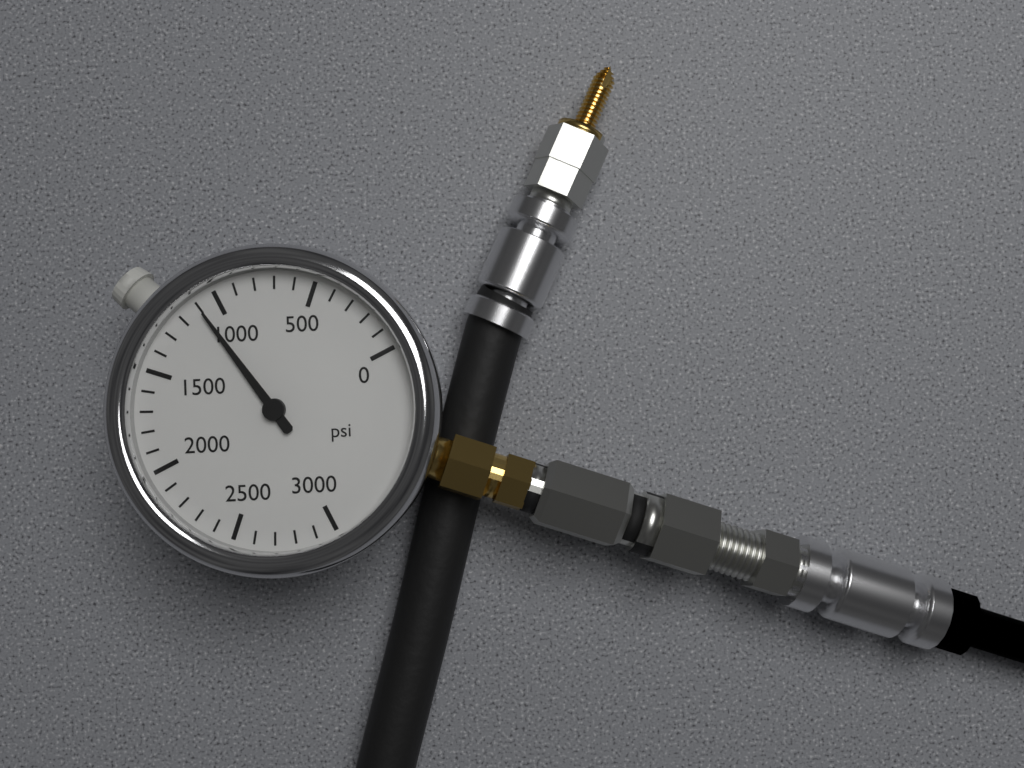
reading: 1100 psi
